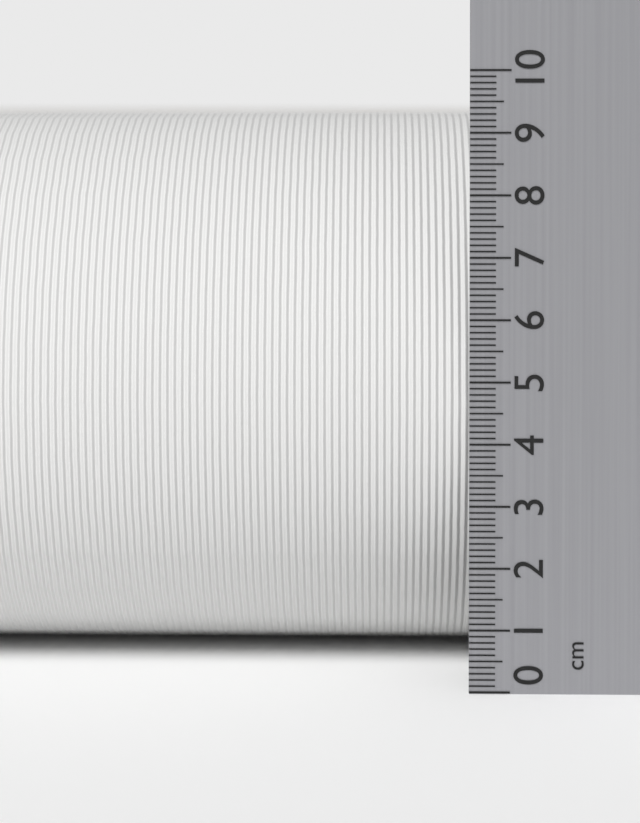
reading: 9.3 cm
